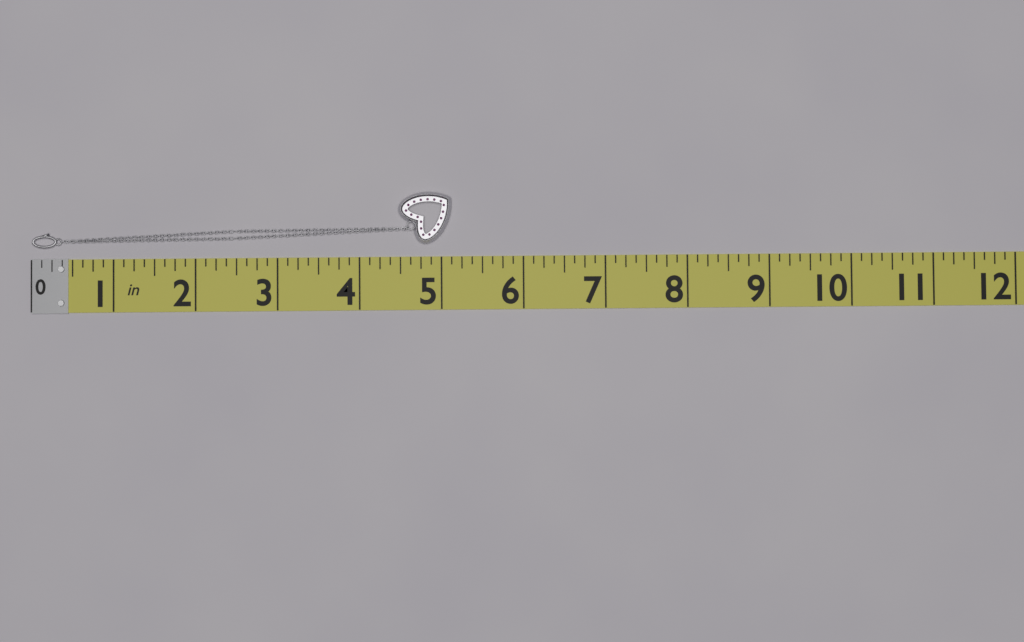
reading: 5.125 in
